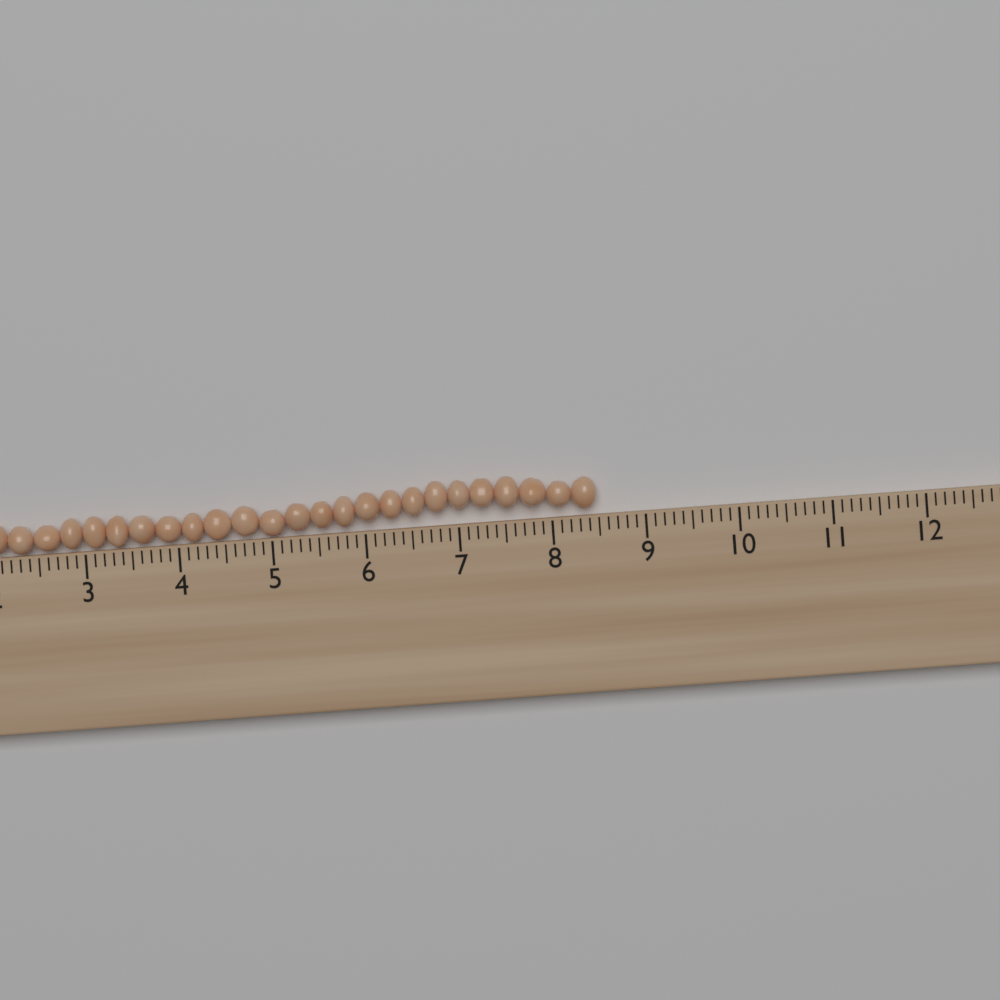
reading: 8.5 cm
